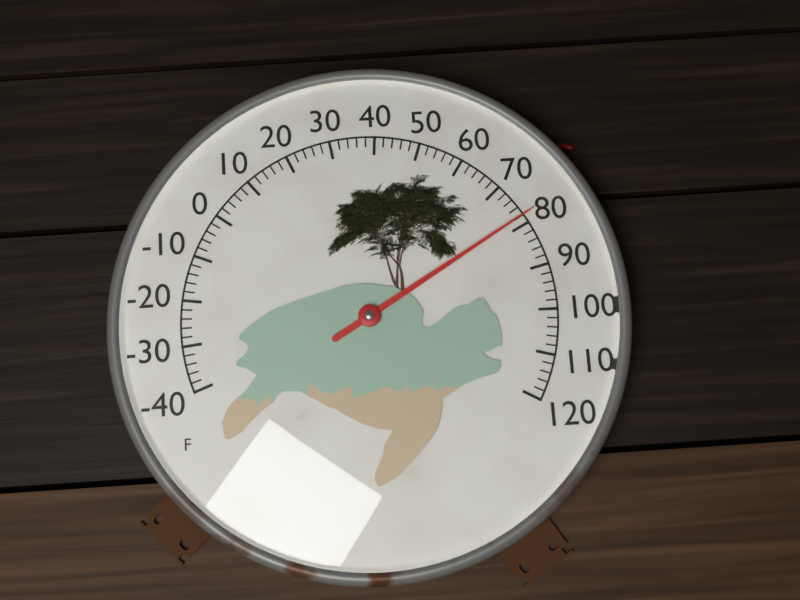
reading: 78 °F
